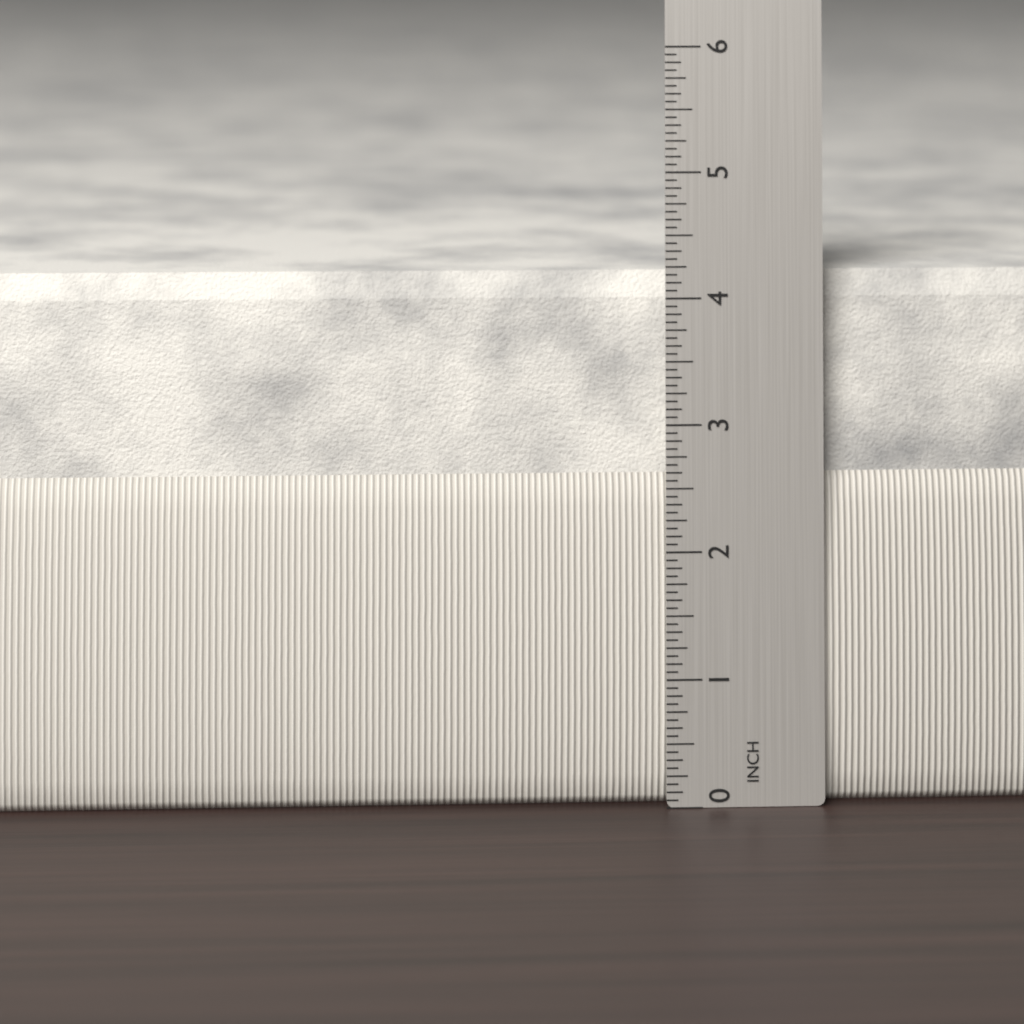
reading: 4.1875 in
